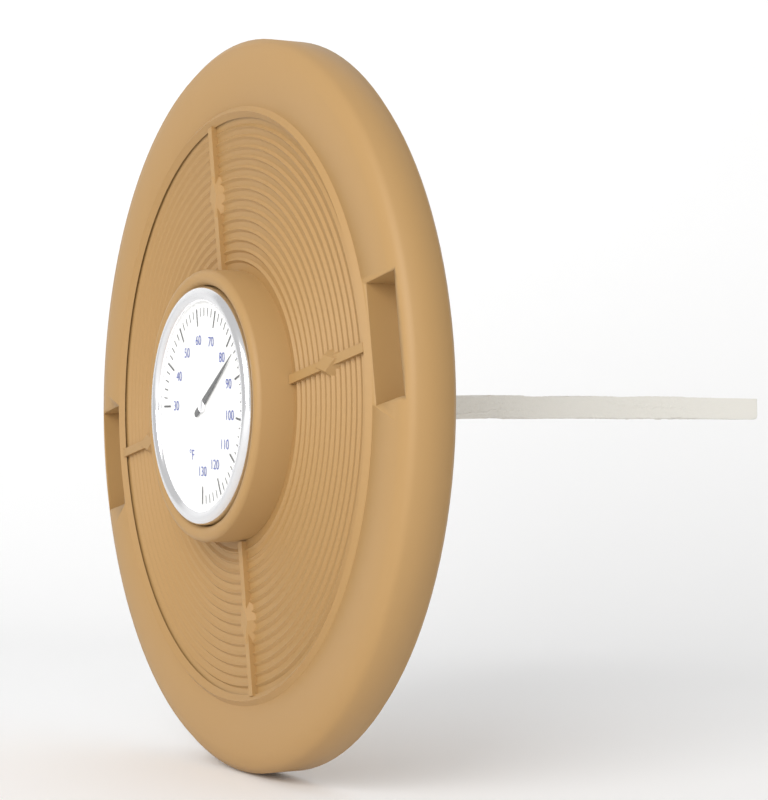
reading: 84 °F
